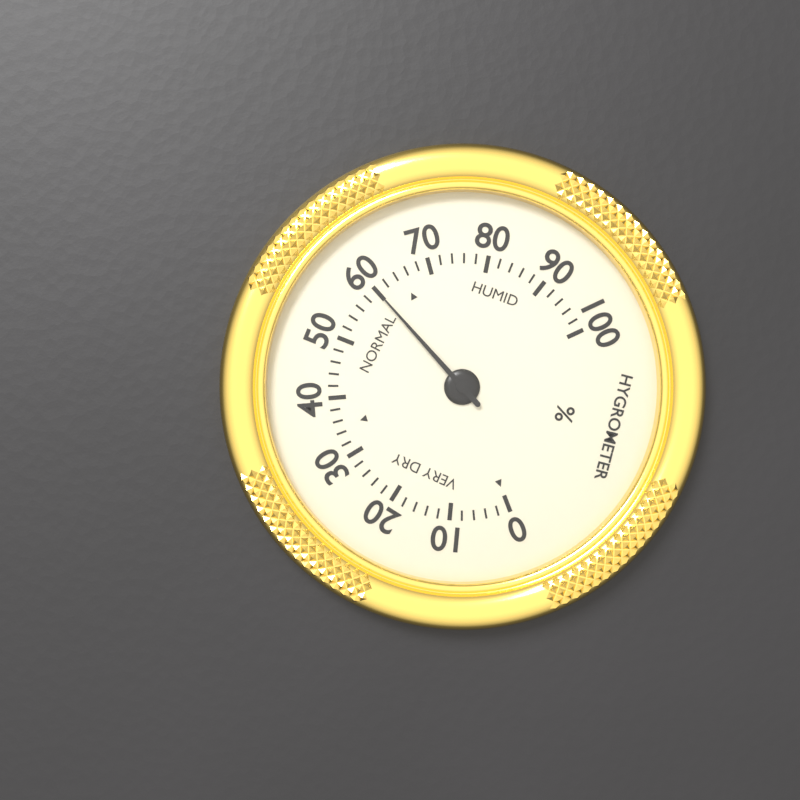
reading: 60 %
